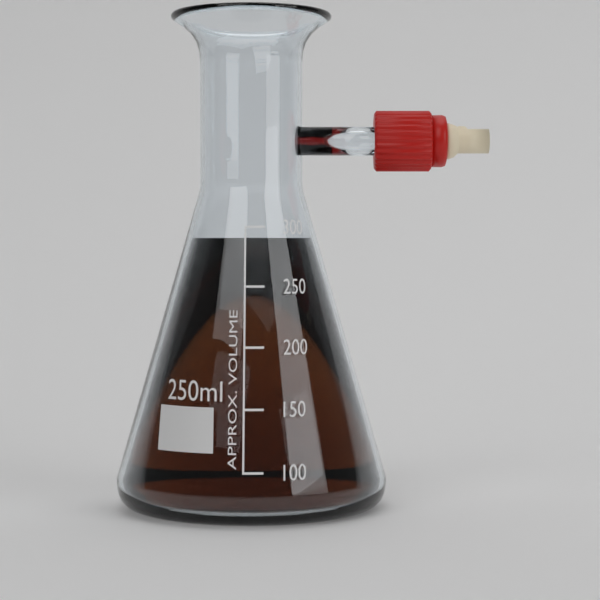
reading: 290 ml
